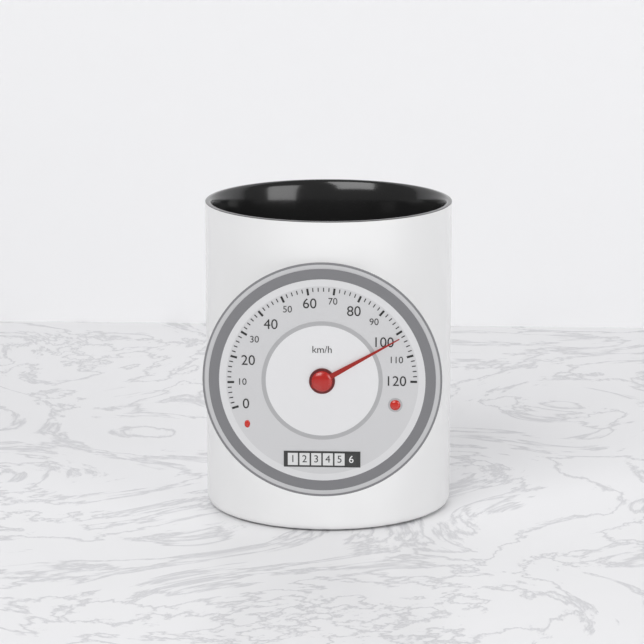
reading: 102 km/h
